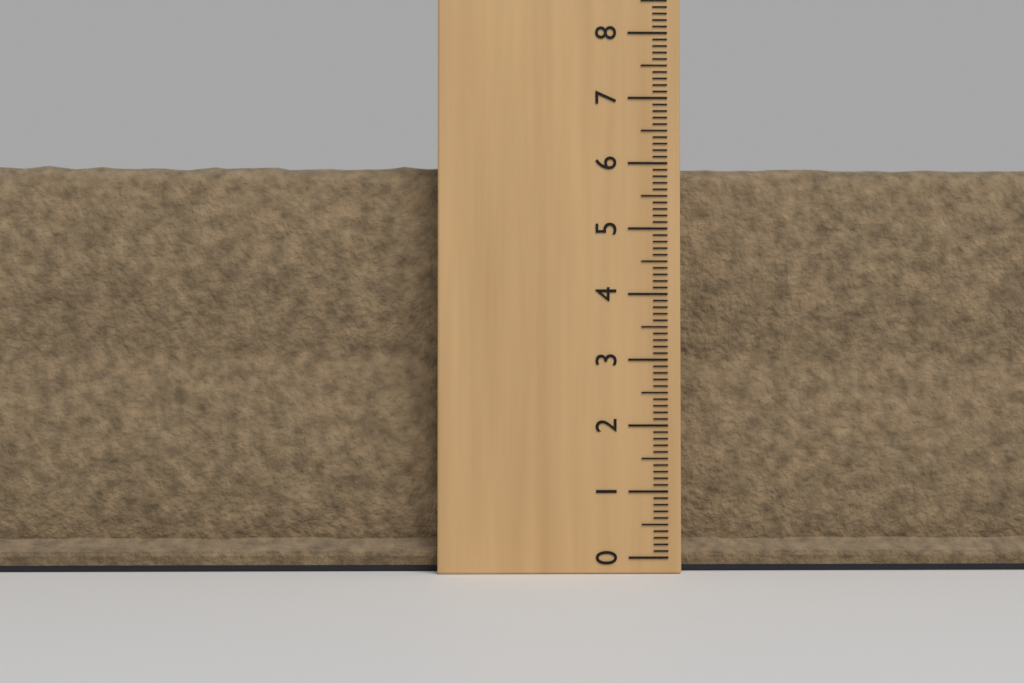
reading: 6.1 (no unit)
